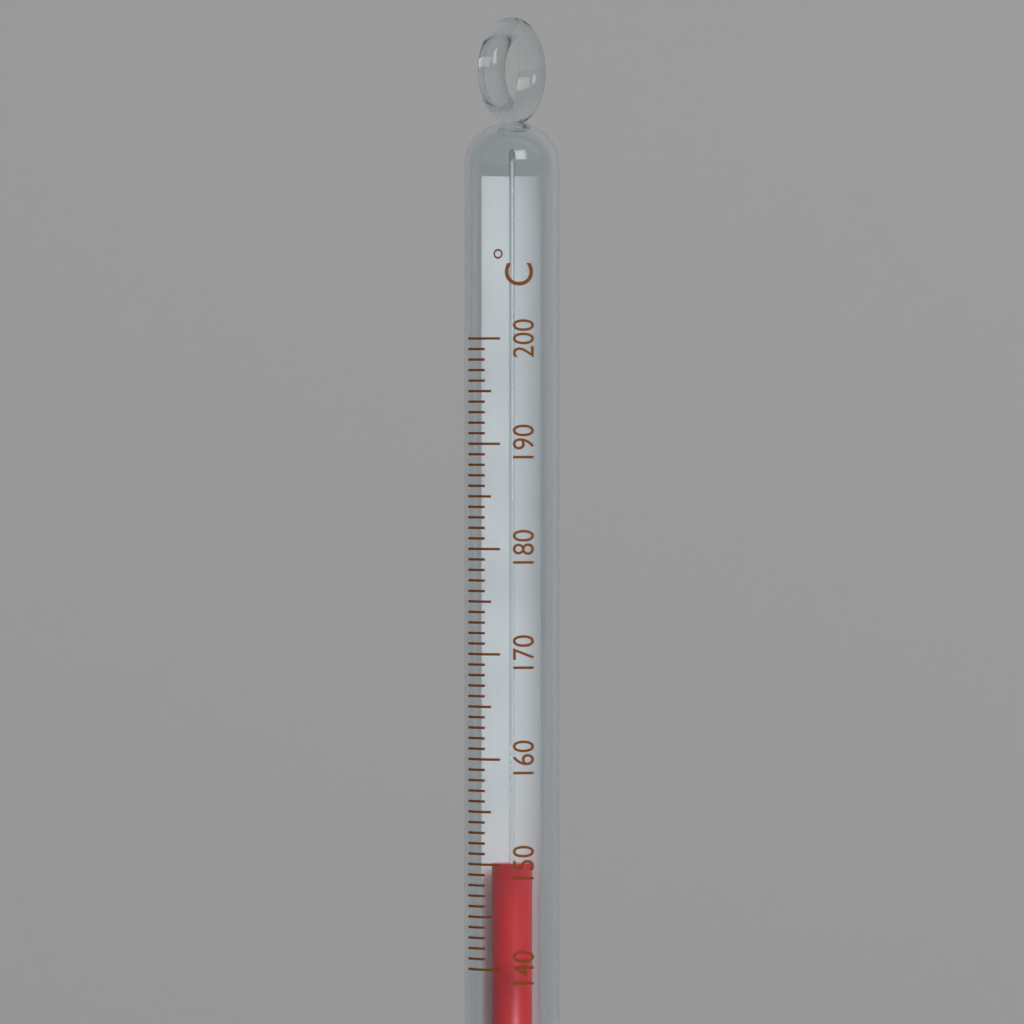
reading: 150 °C
